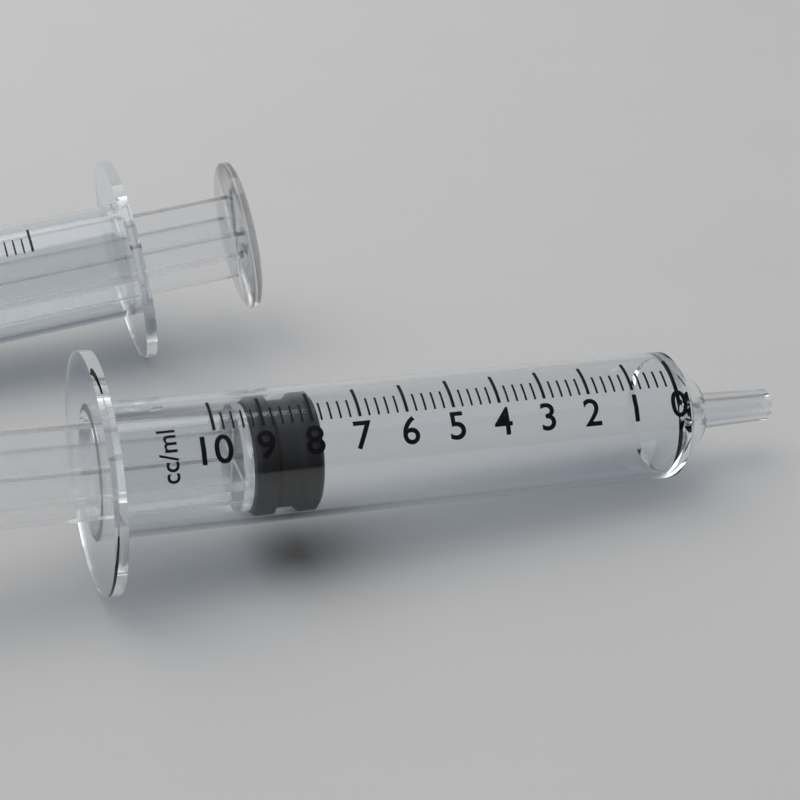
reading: 7.8 ml
